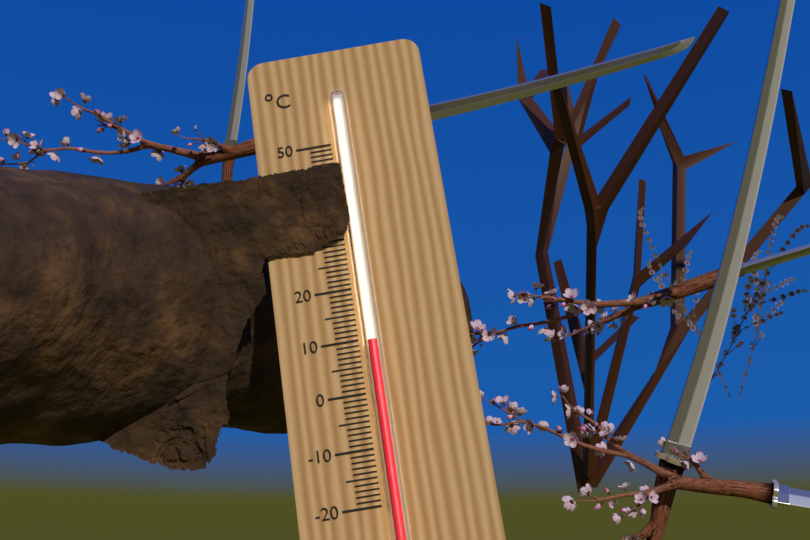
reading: 9 °C
